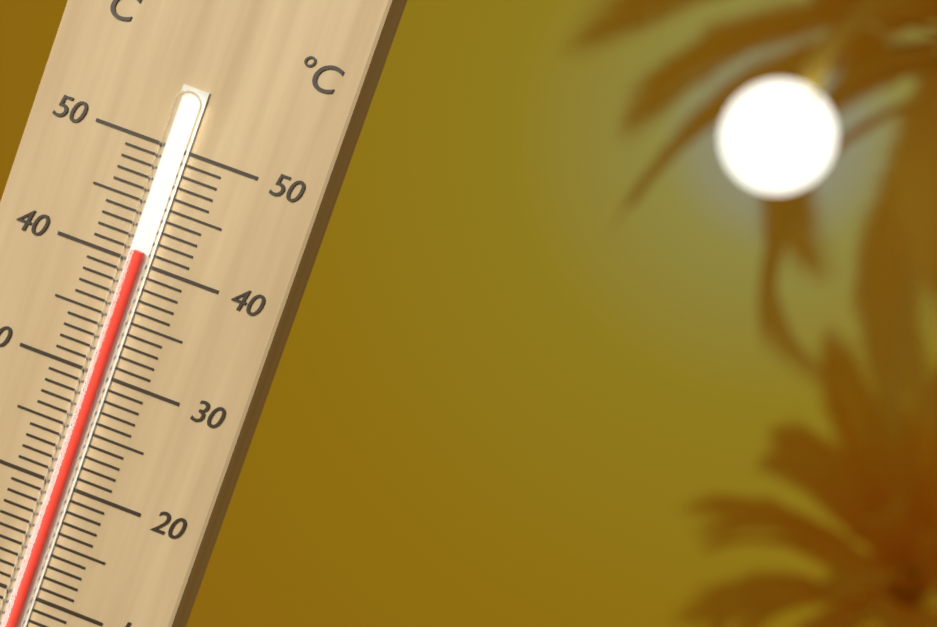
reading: 41 °C
